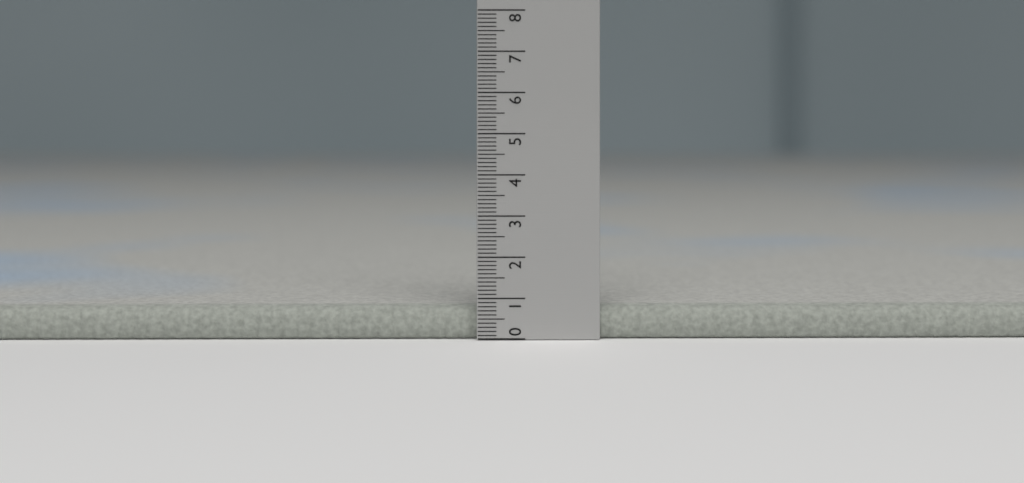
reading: 0.8 (no unit)
